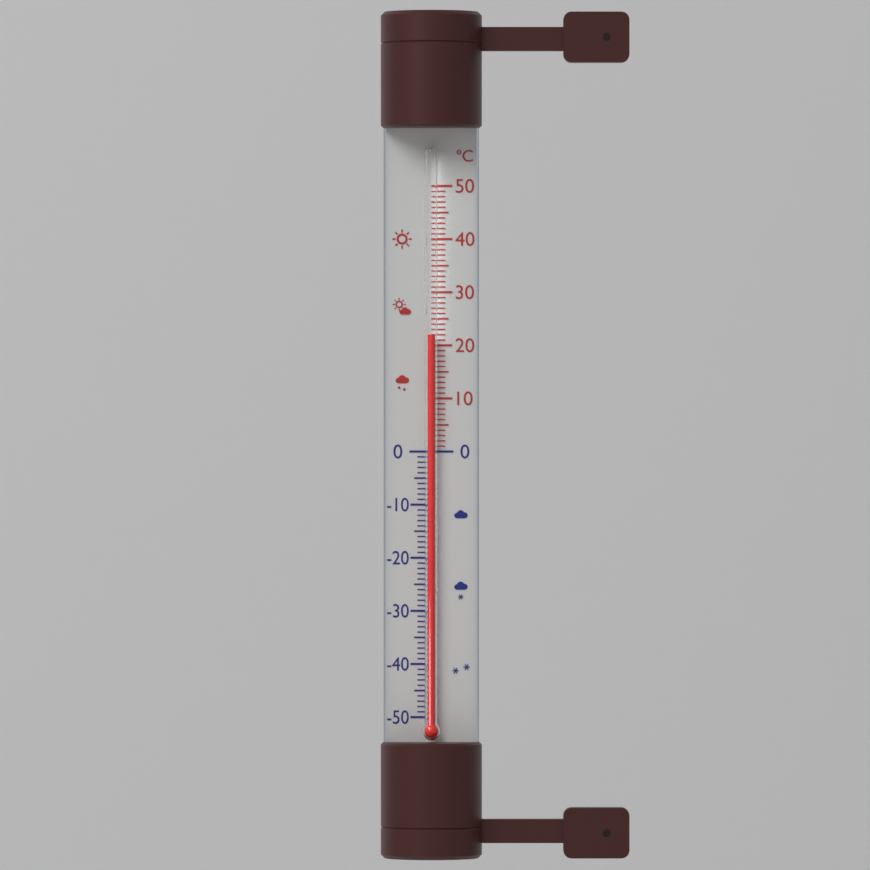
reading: 22 °C
